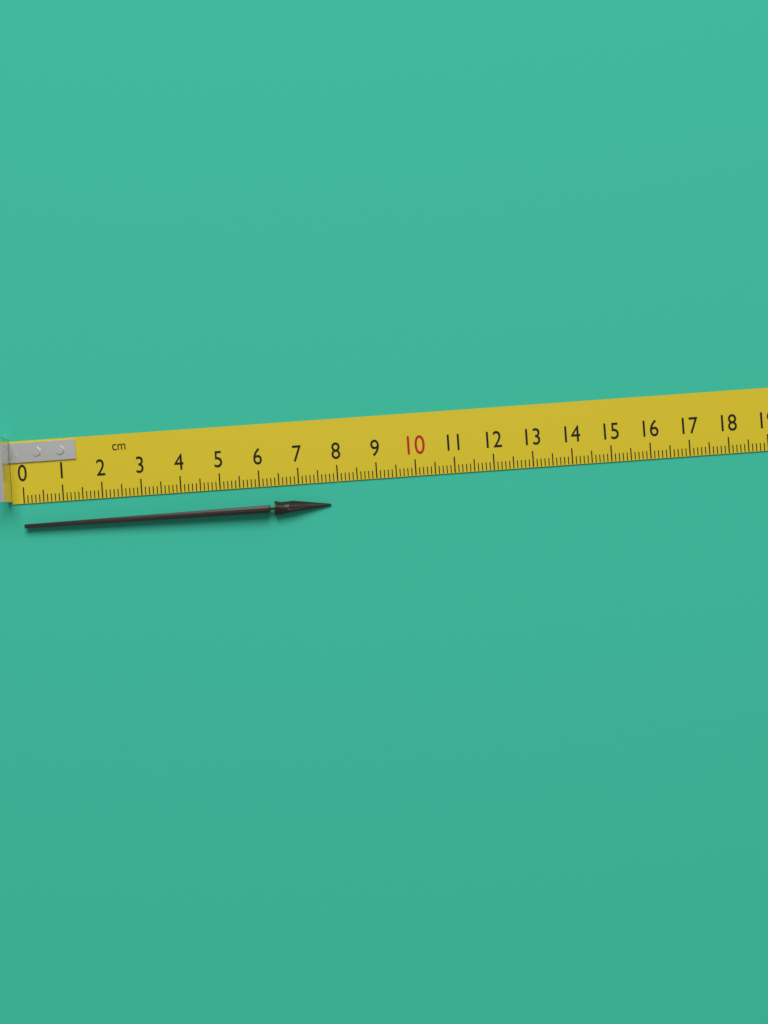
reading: 7.8 cm
